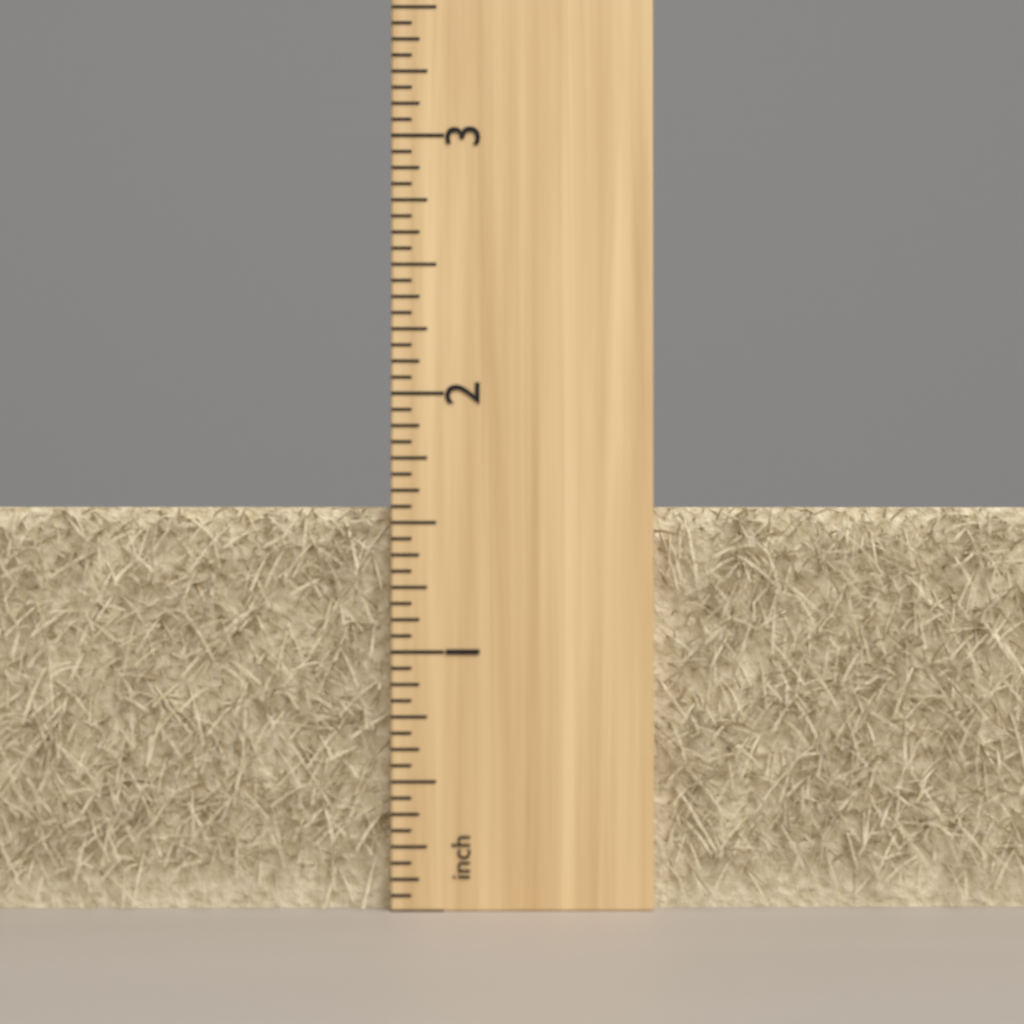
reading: 1.5625 inch
